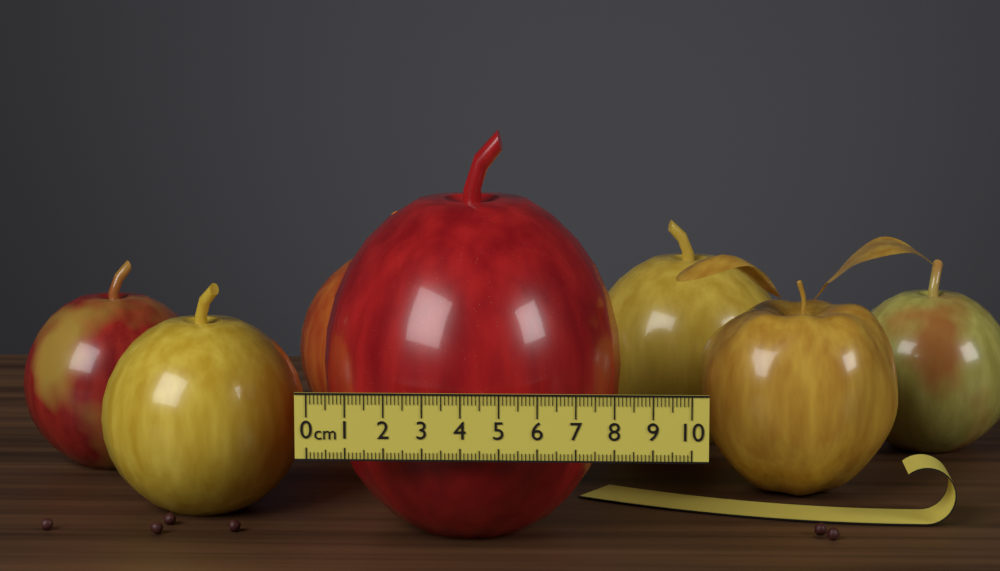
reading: 8.2 cm
